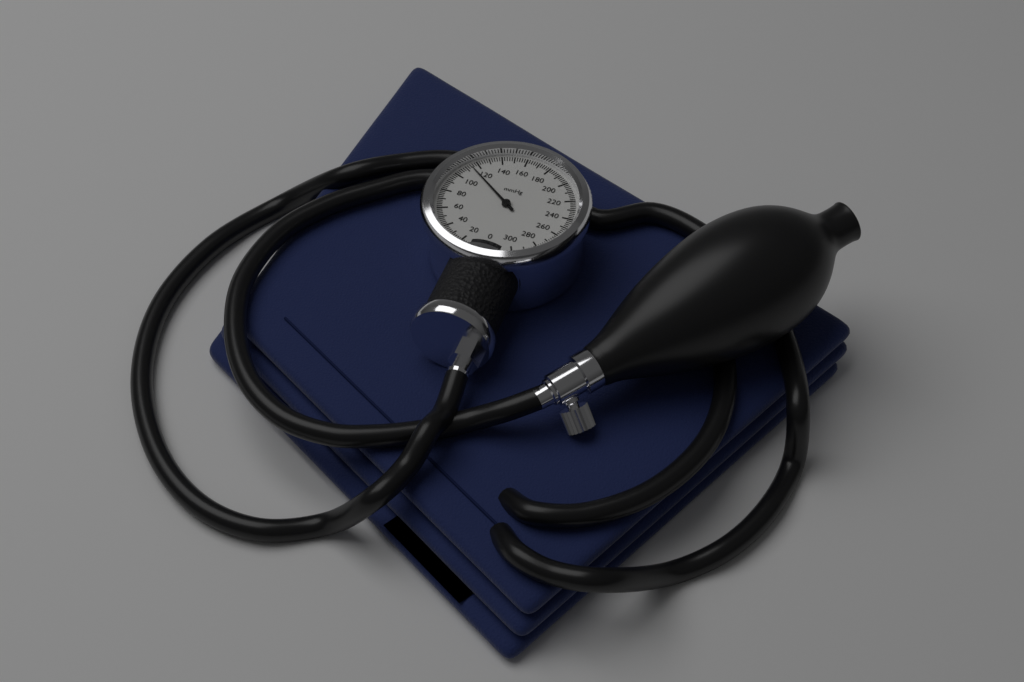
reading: 114 mmHg
